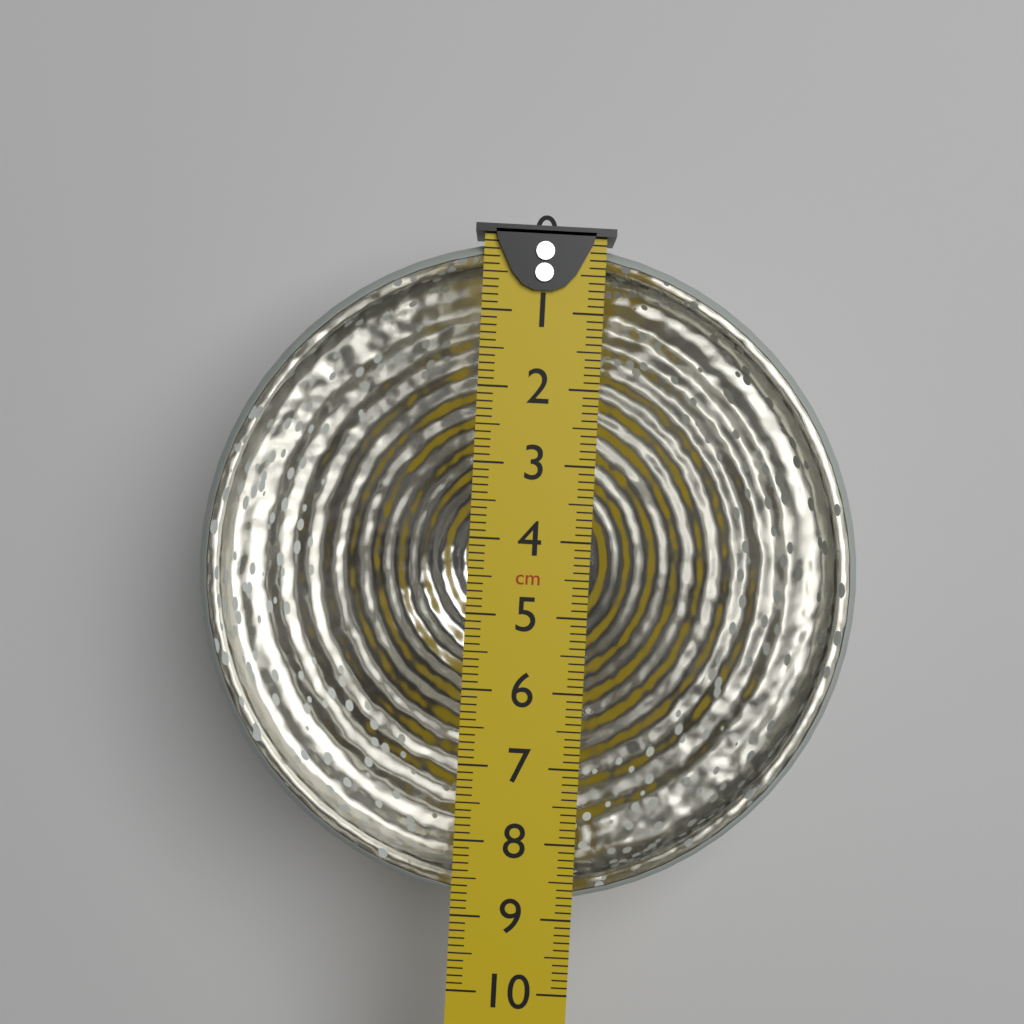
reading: 8.9 cm
